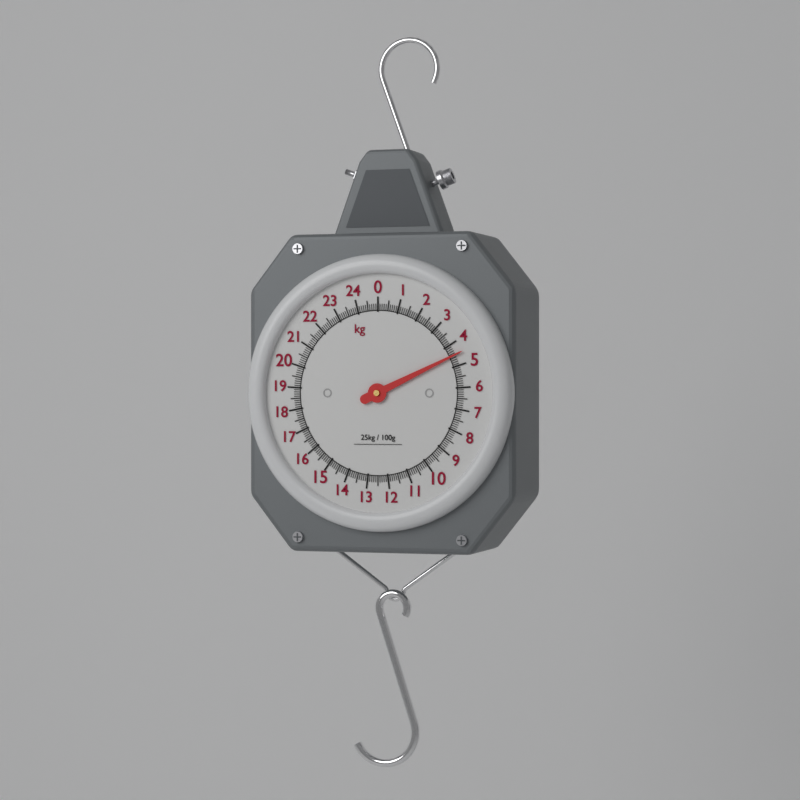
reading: 4.5 kg
